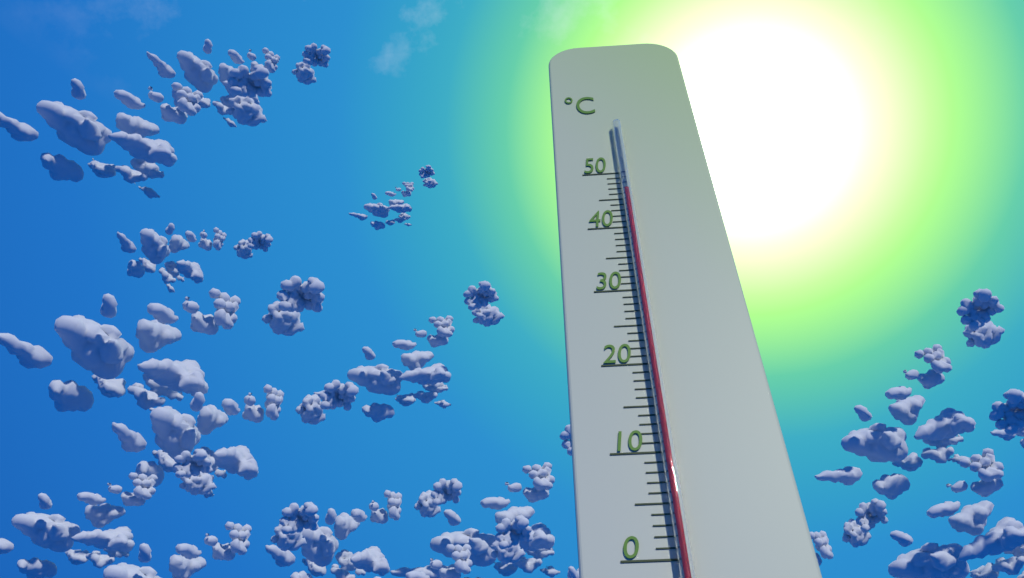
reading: 46 °C
